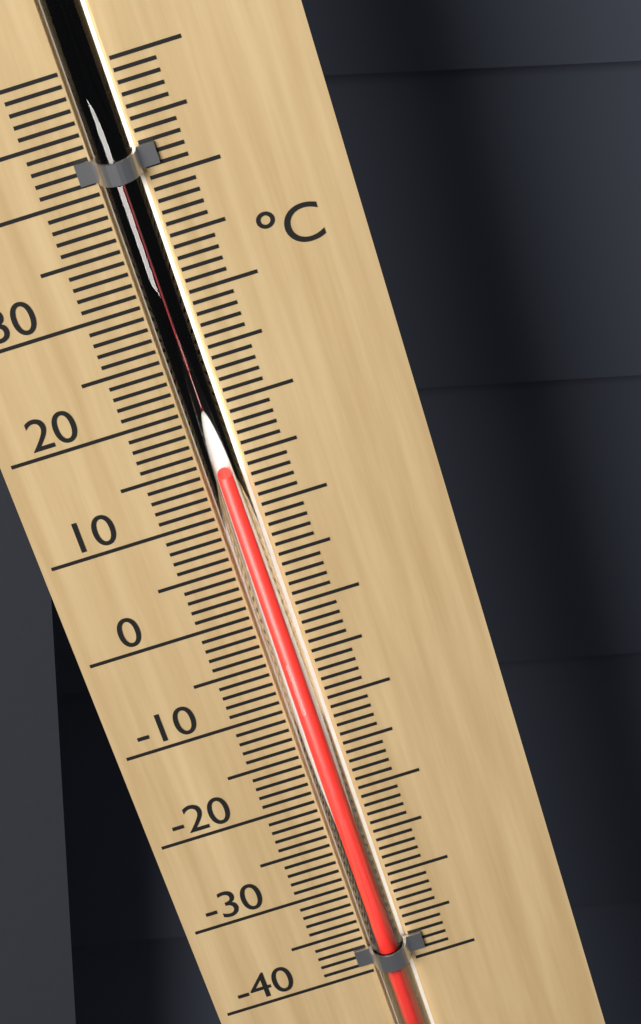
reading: 14 °C
